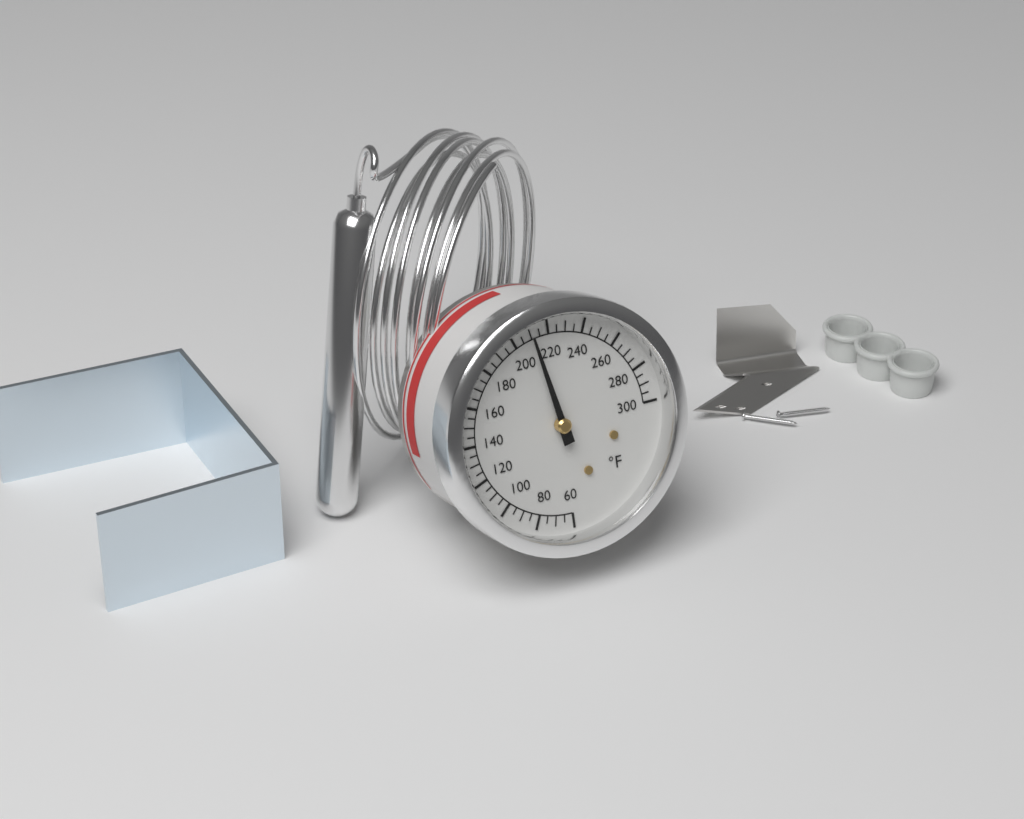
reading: 210 °F
